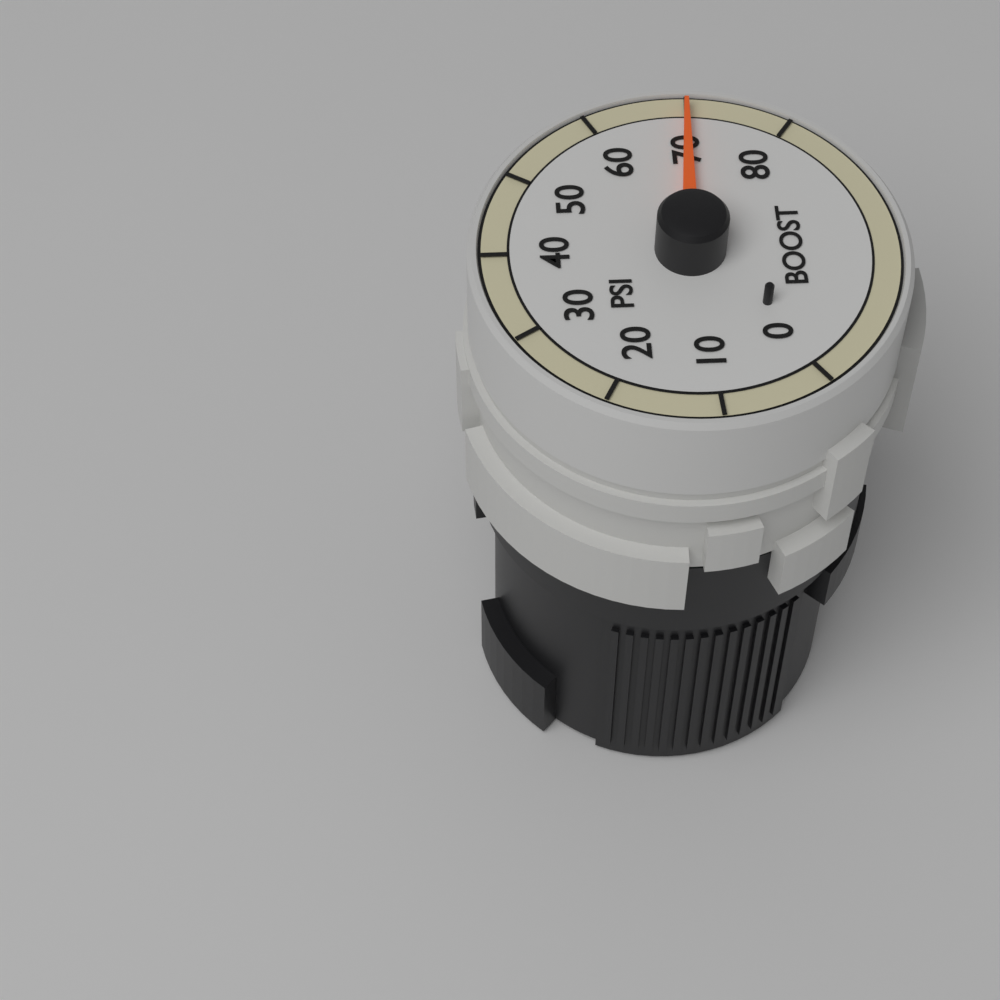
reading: 70 psi
